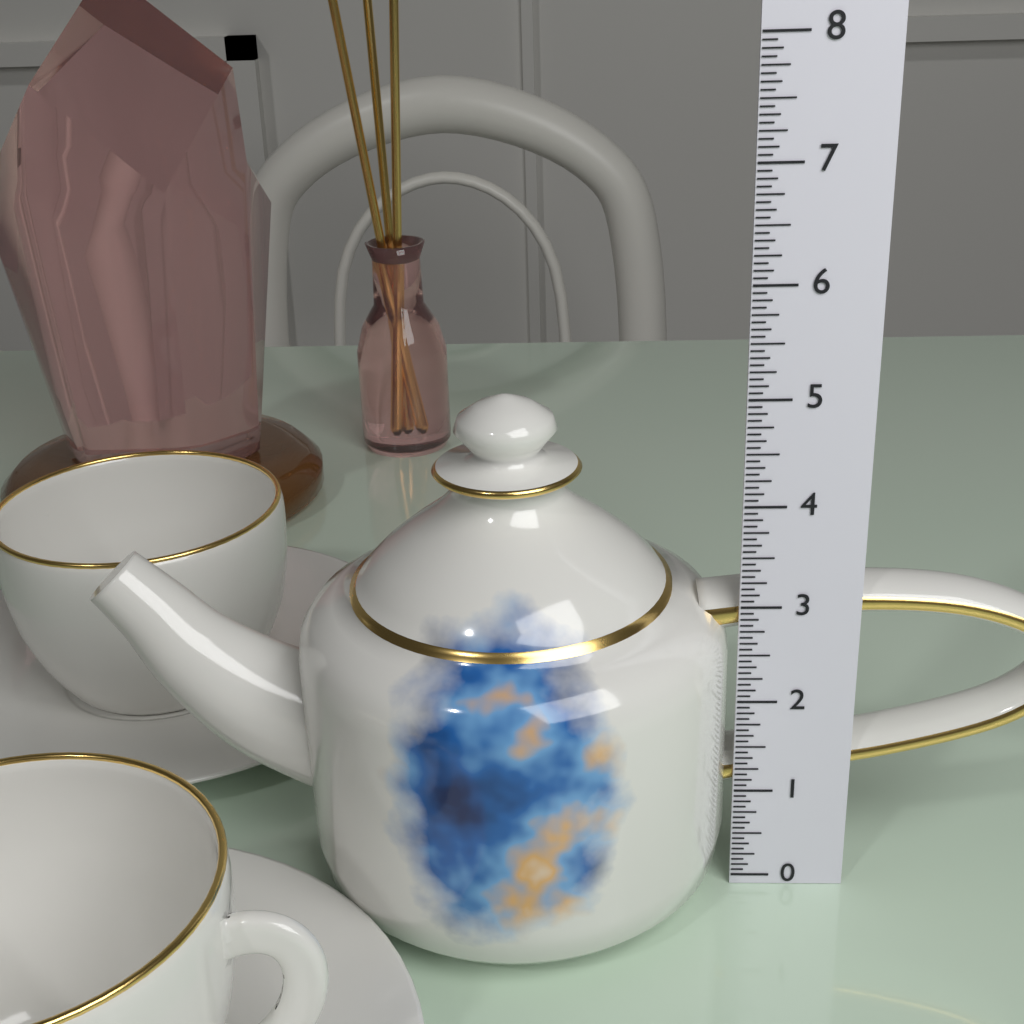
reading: 4.9375 (no unit)
